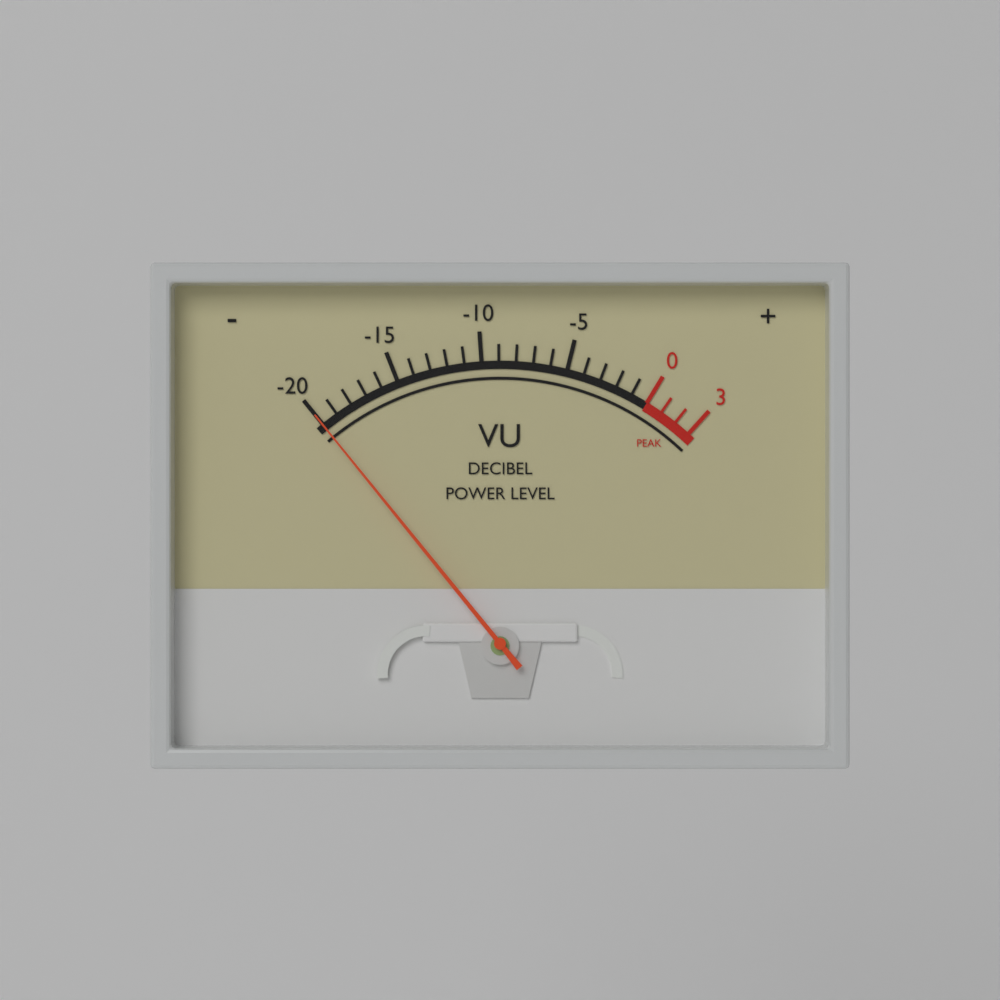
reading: -20 VU
